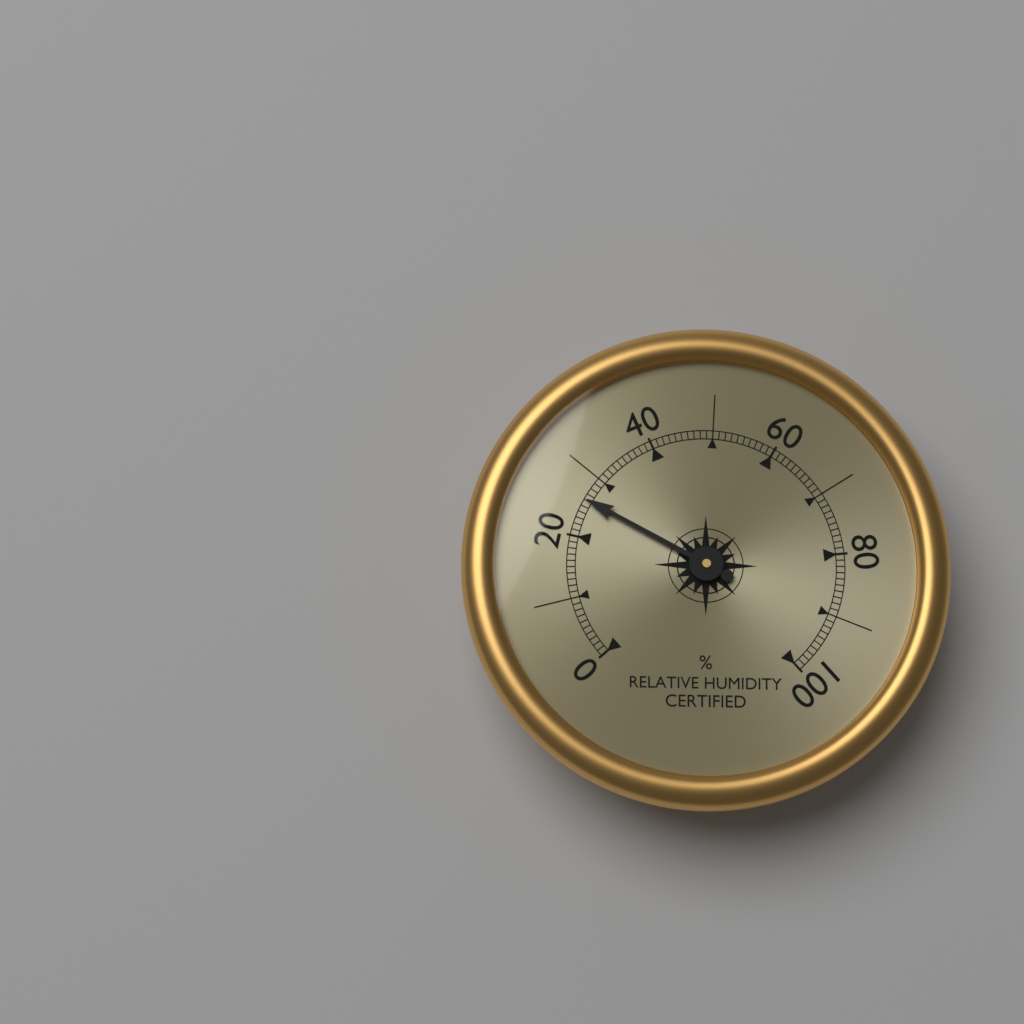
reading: 26 %
